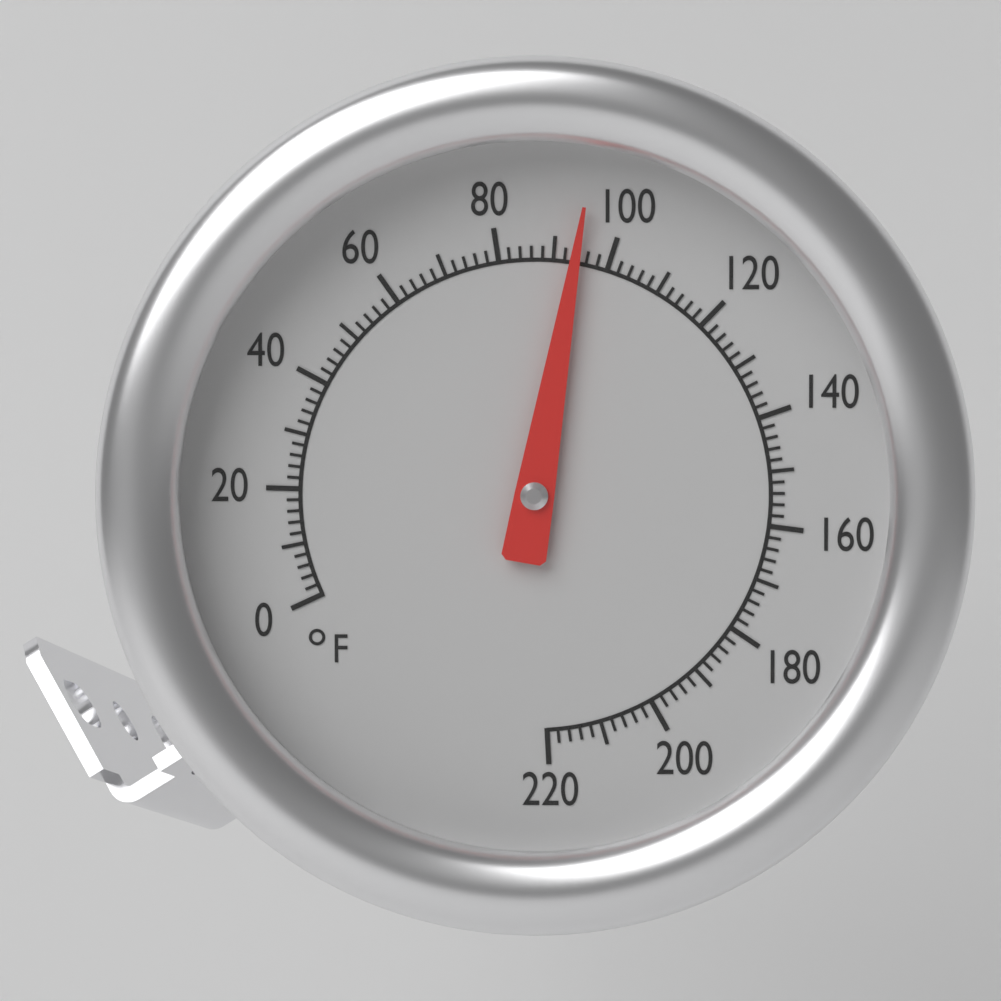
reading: 94 °F
